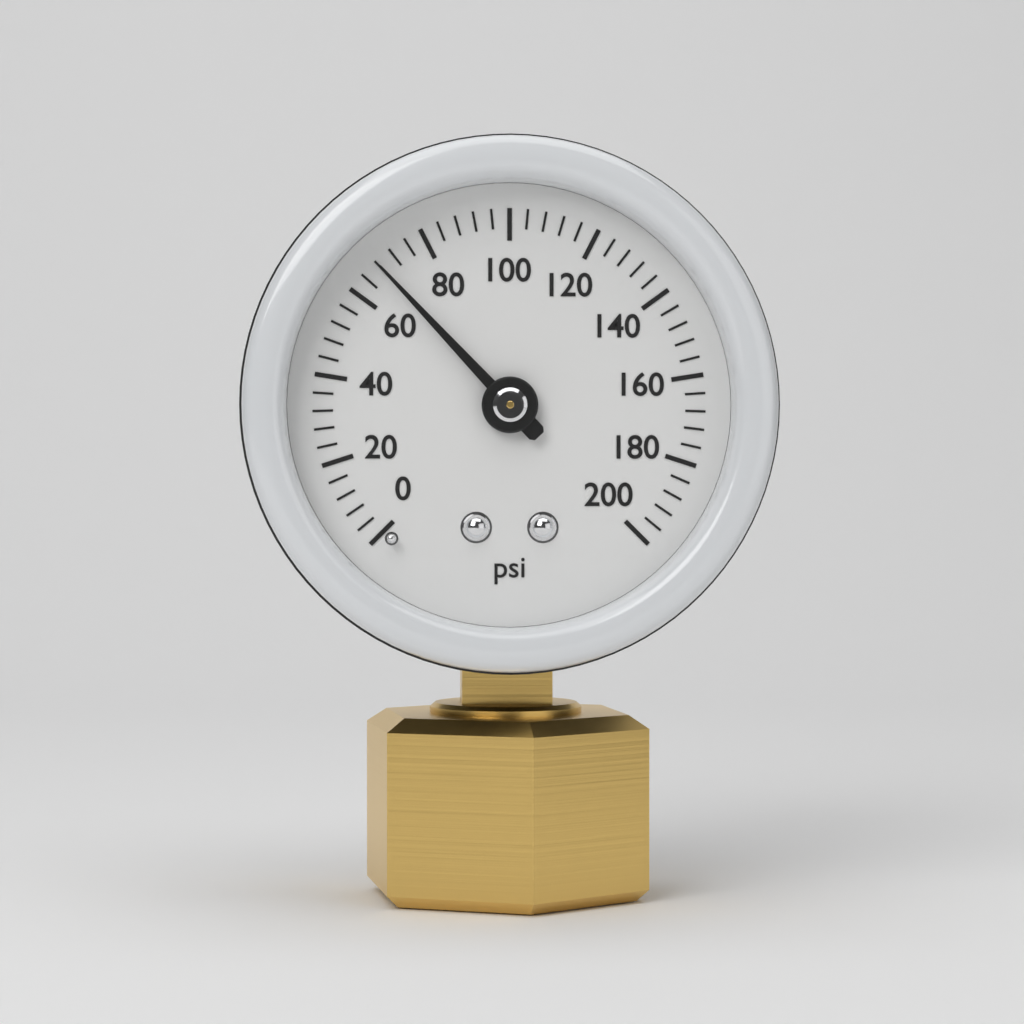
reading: 68 psi
